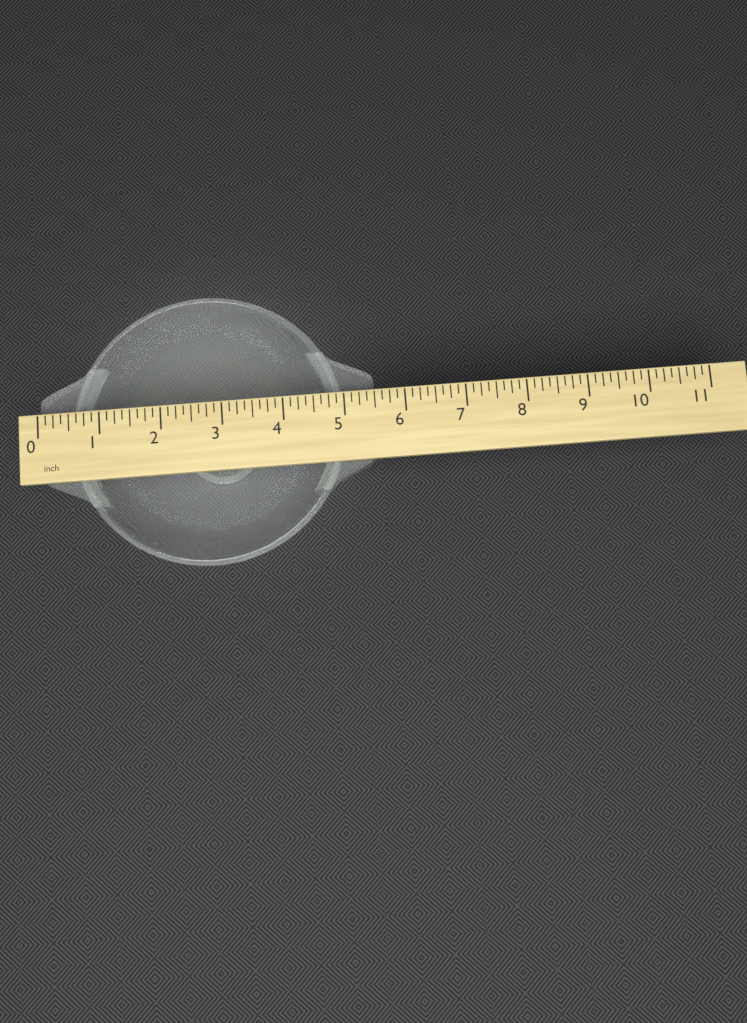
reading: 5.500 inch
